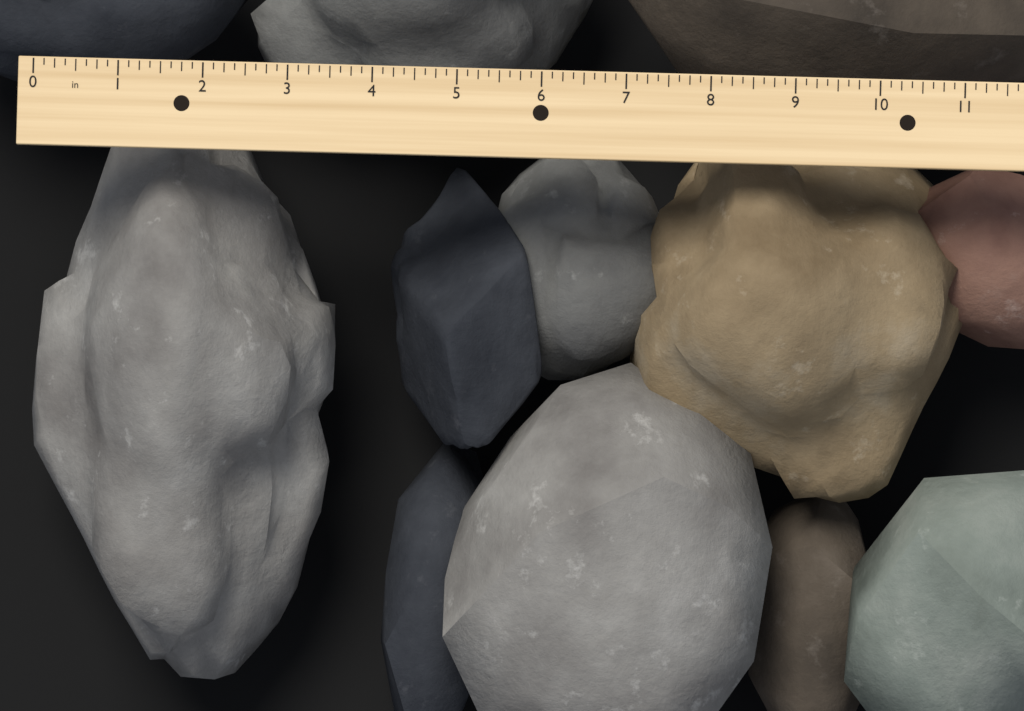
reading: 3.625 in
